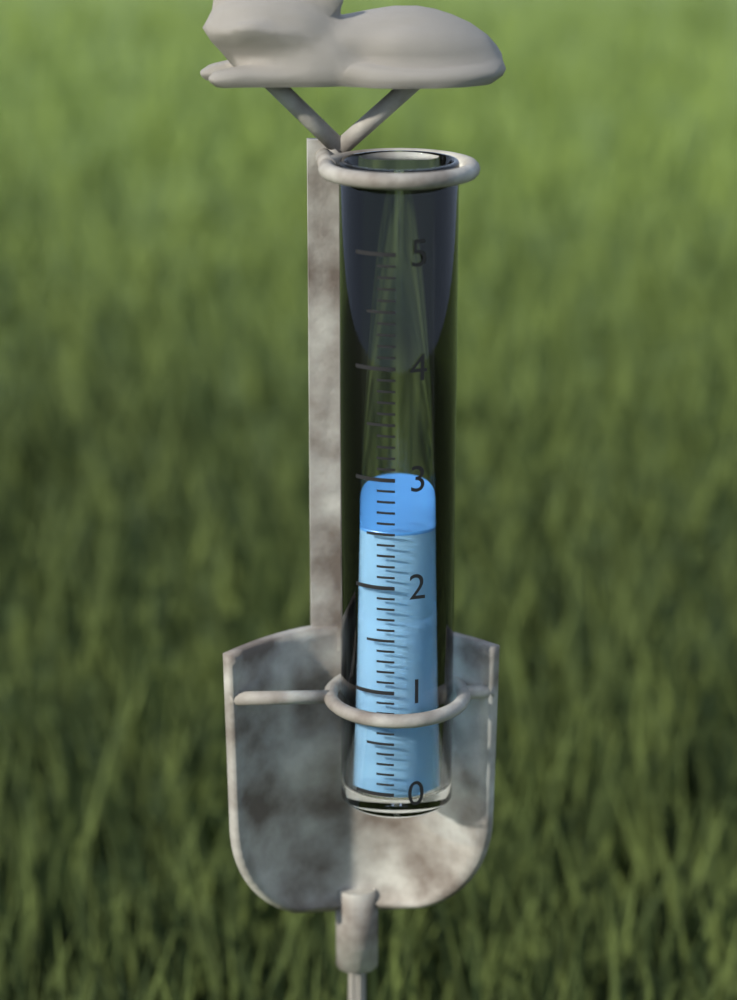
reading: 2.5 (no unit)
